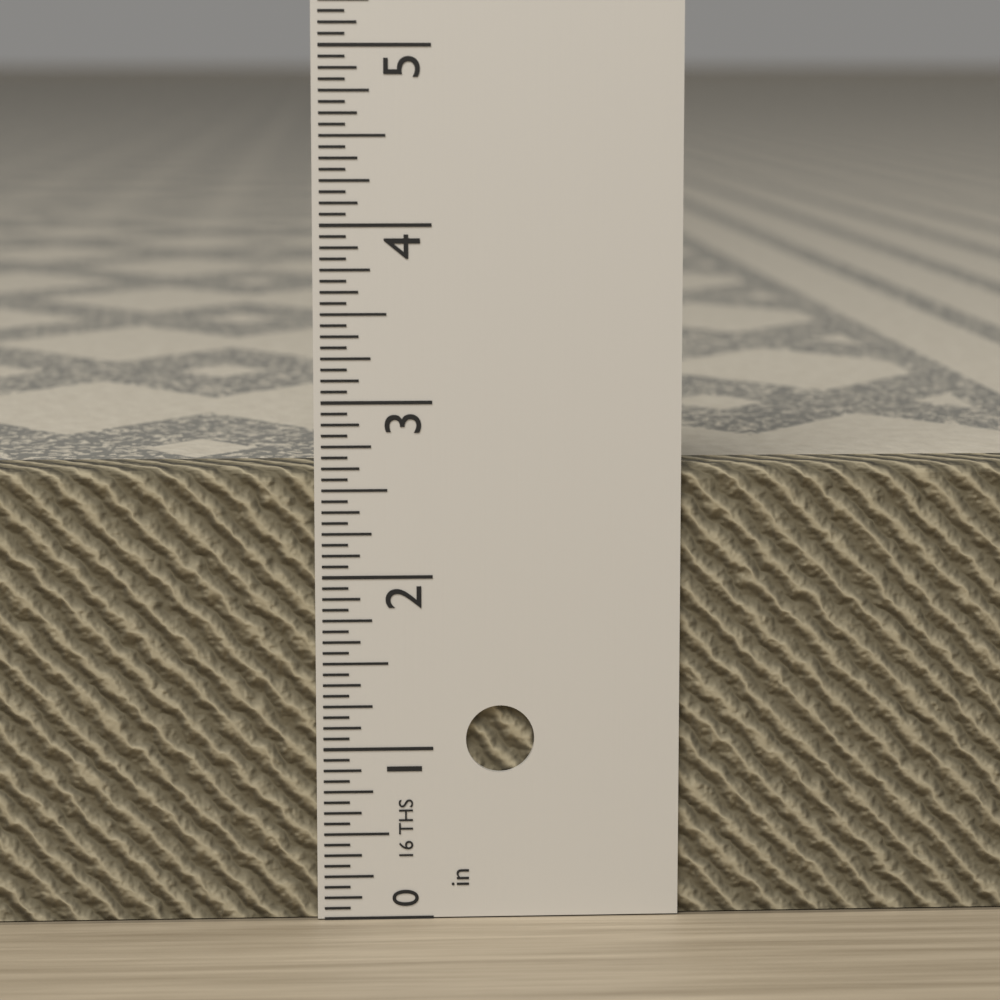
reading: 2.6250 in
